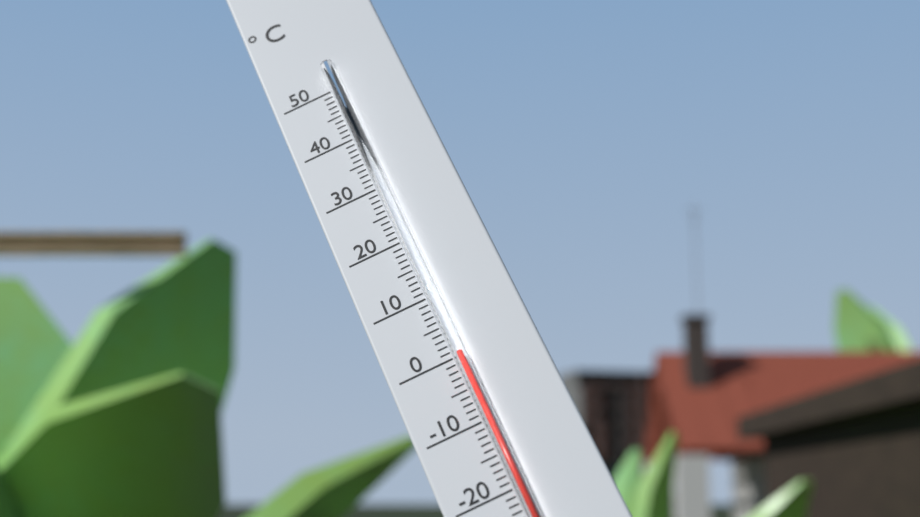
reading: 0 °C
